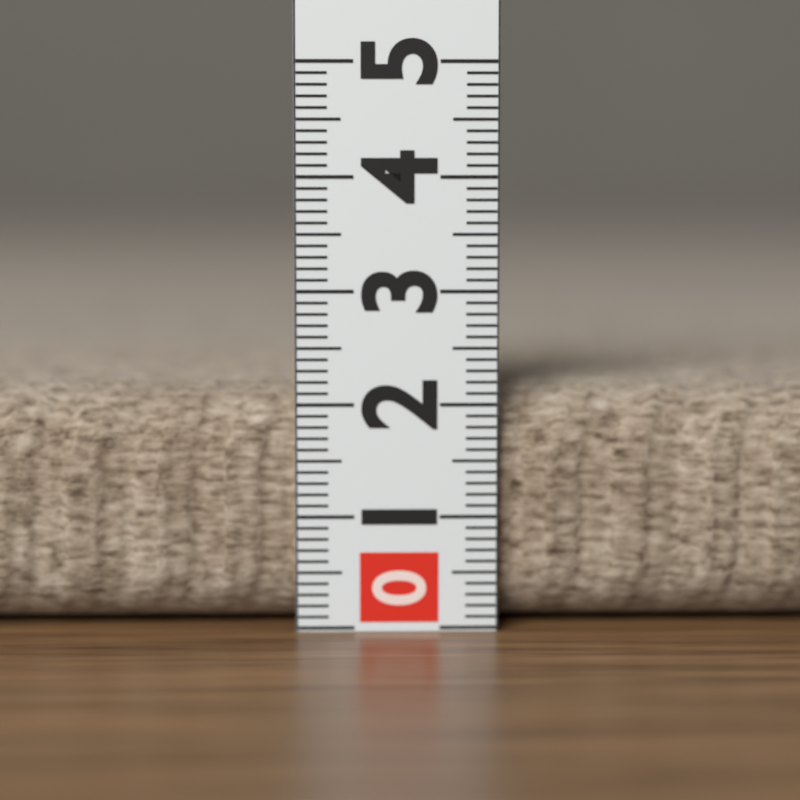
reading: 2.2 (no unit)
